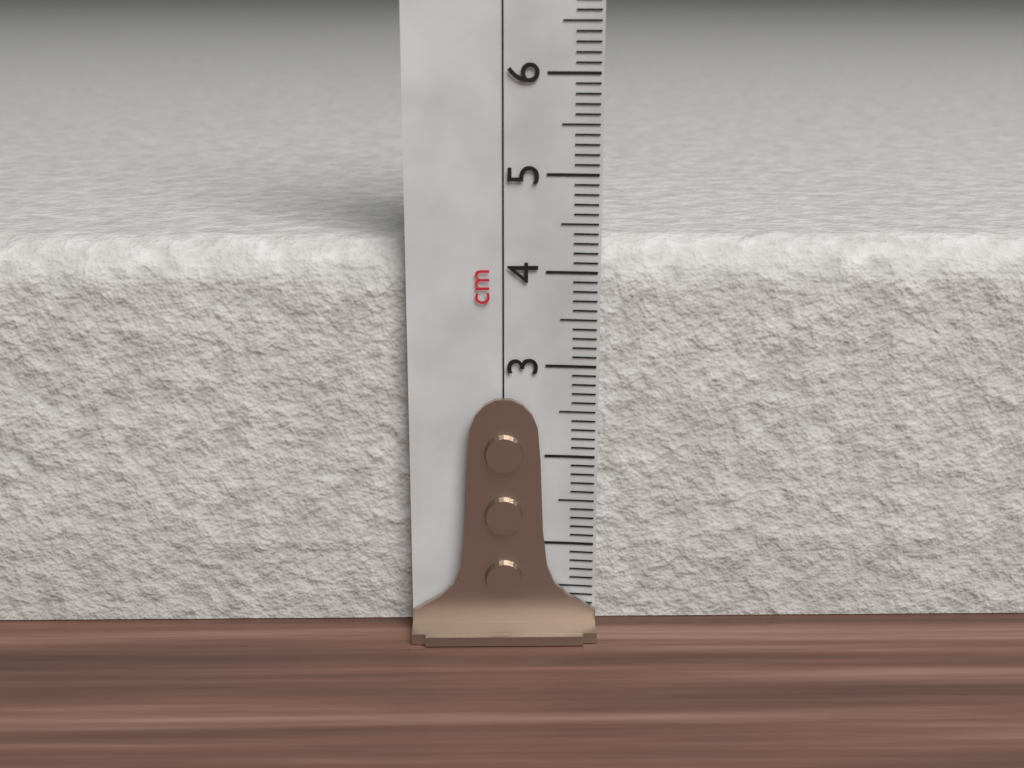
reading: 4.3 cm
